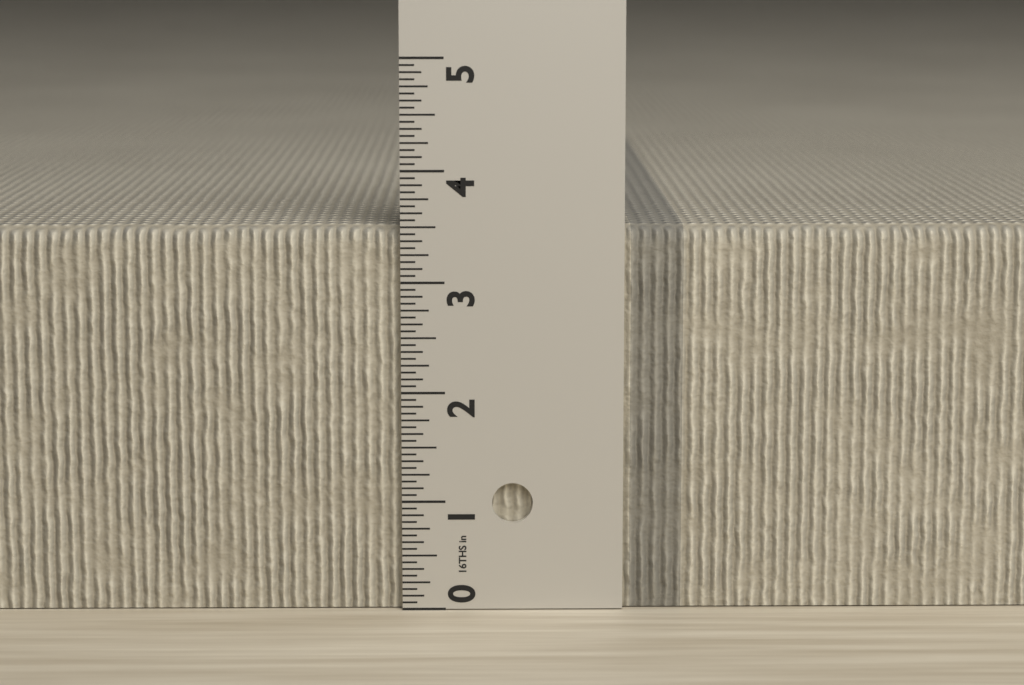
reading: 3.5000 in
